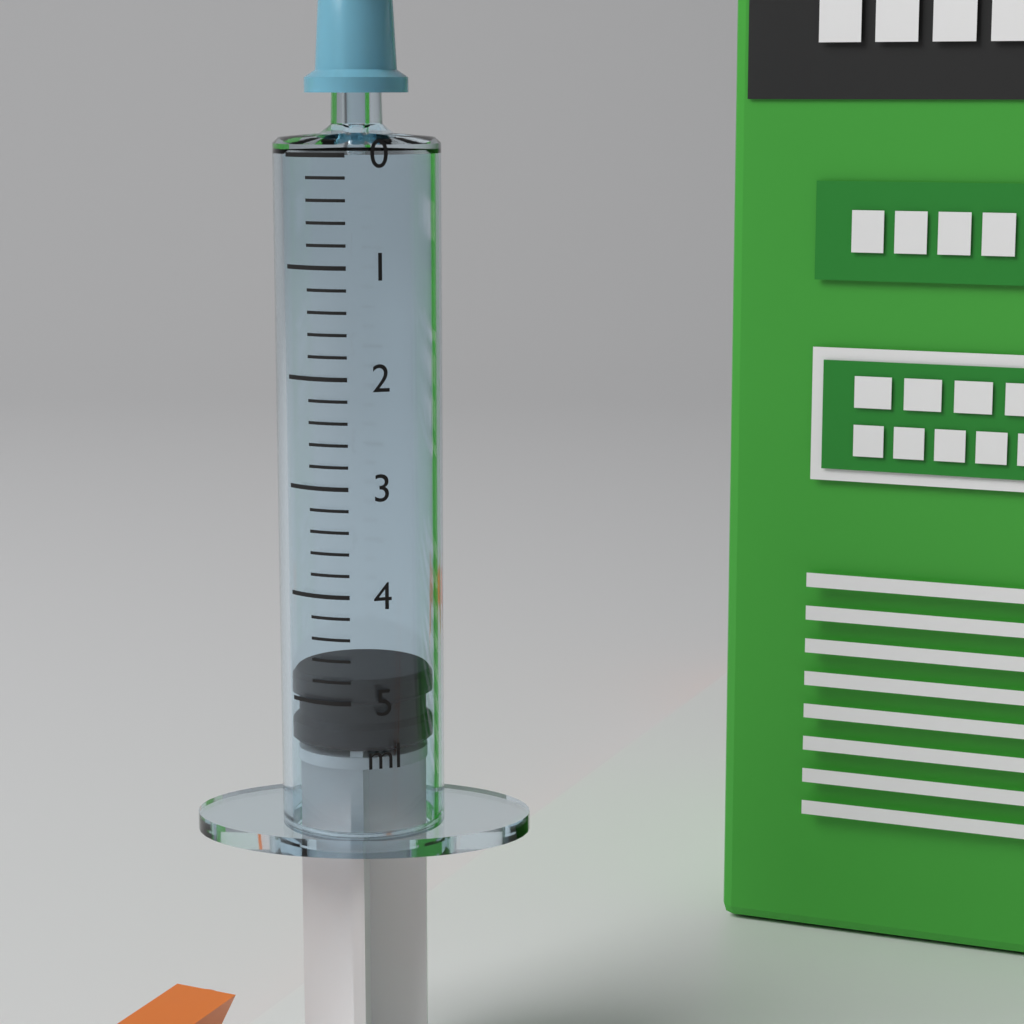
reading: 4.8 ml
